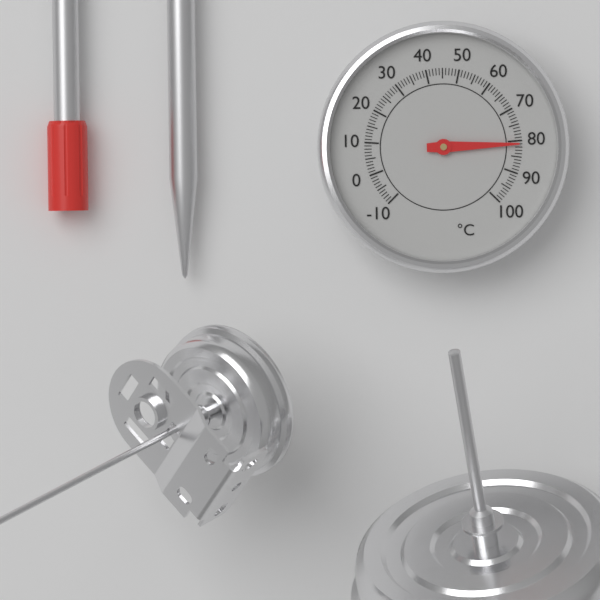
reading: 81 °C
